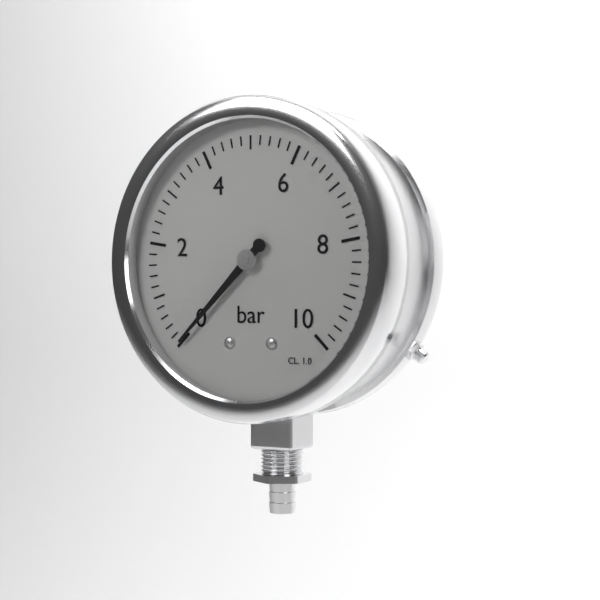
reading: 0.0 bar
